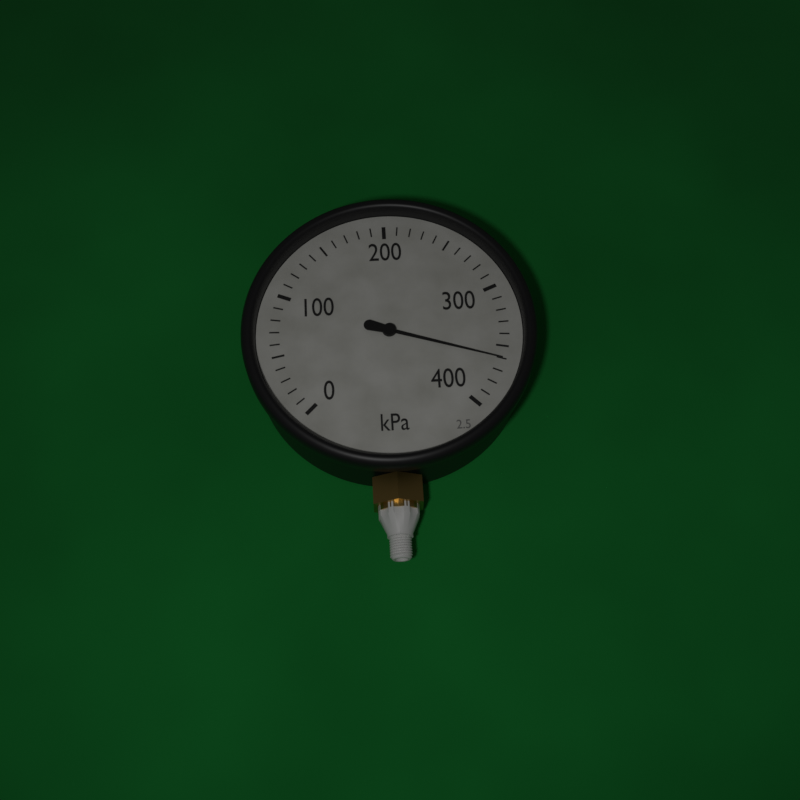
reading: 360 kPa
